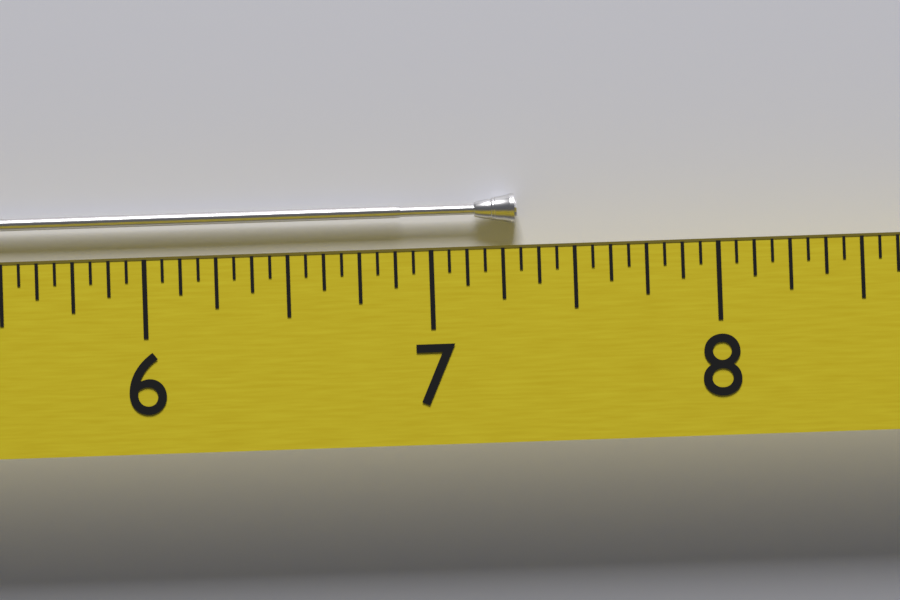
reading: 7.3125 (no unit)
